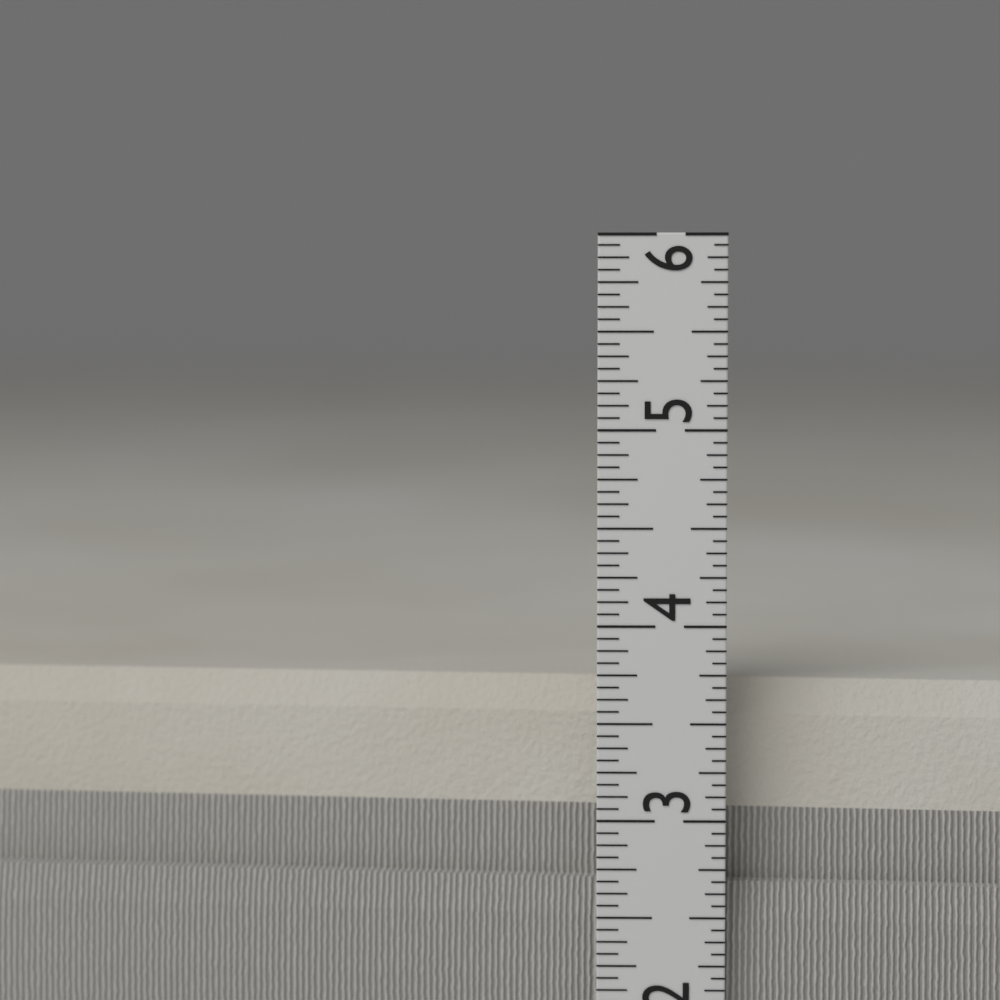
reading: 3.6875 in
